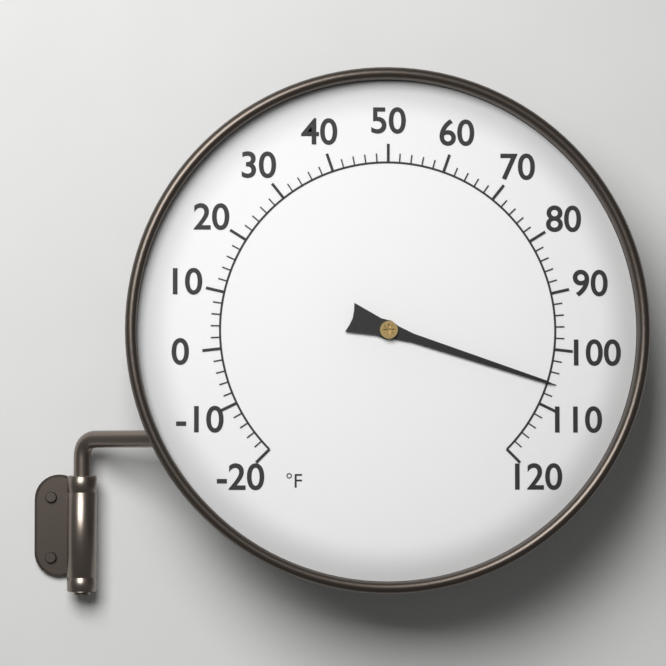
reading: 106 °F
